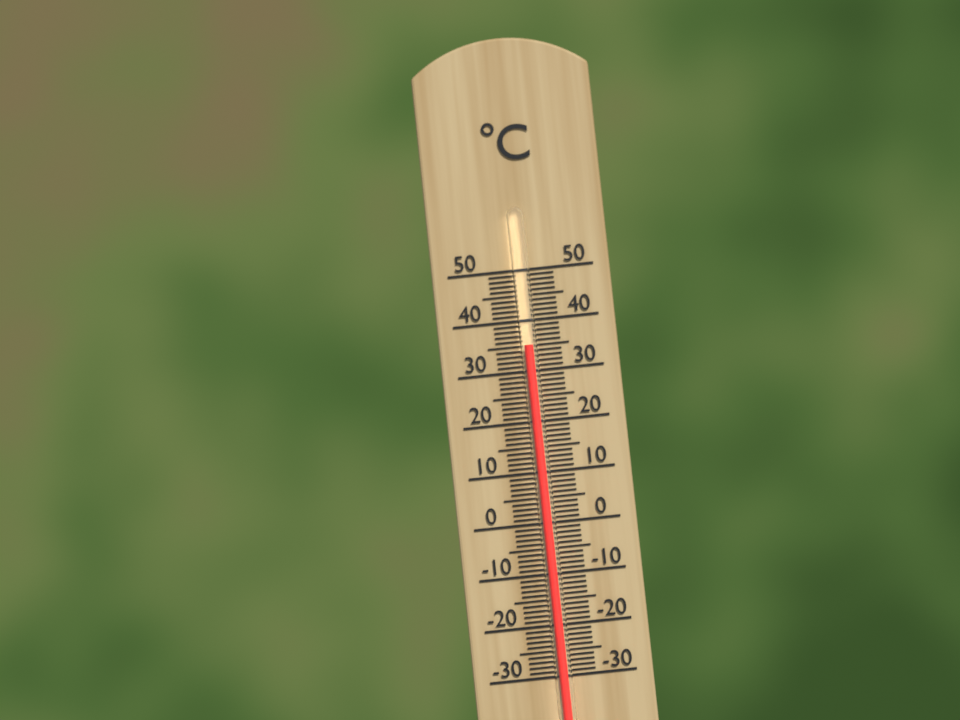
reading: 35 °C
